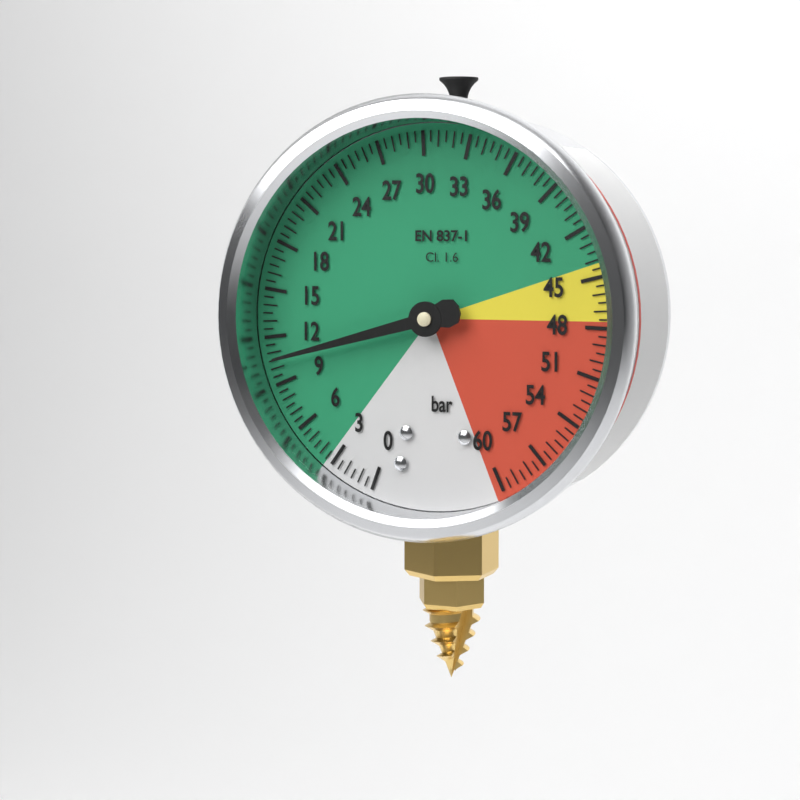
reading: 10.5 bar
